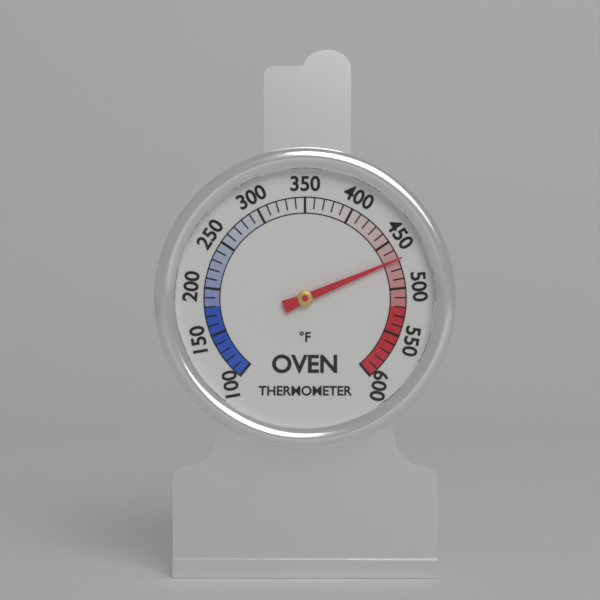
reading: 470 °F
